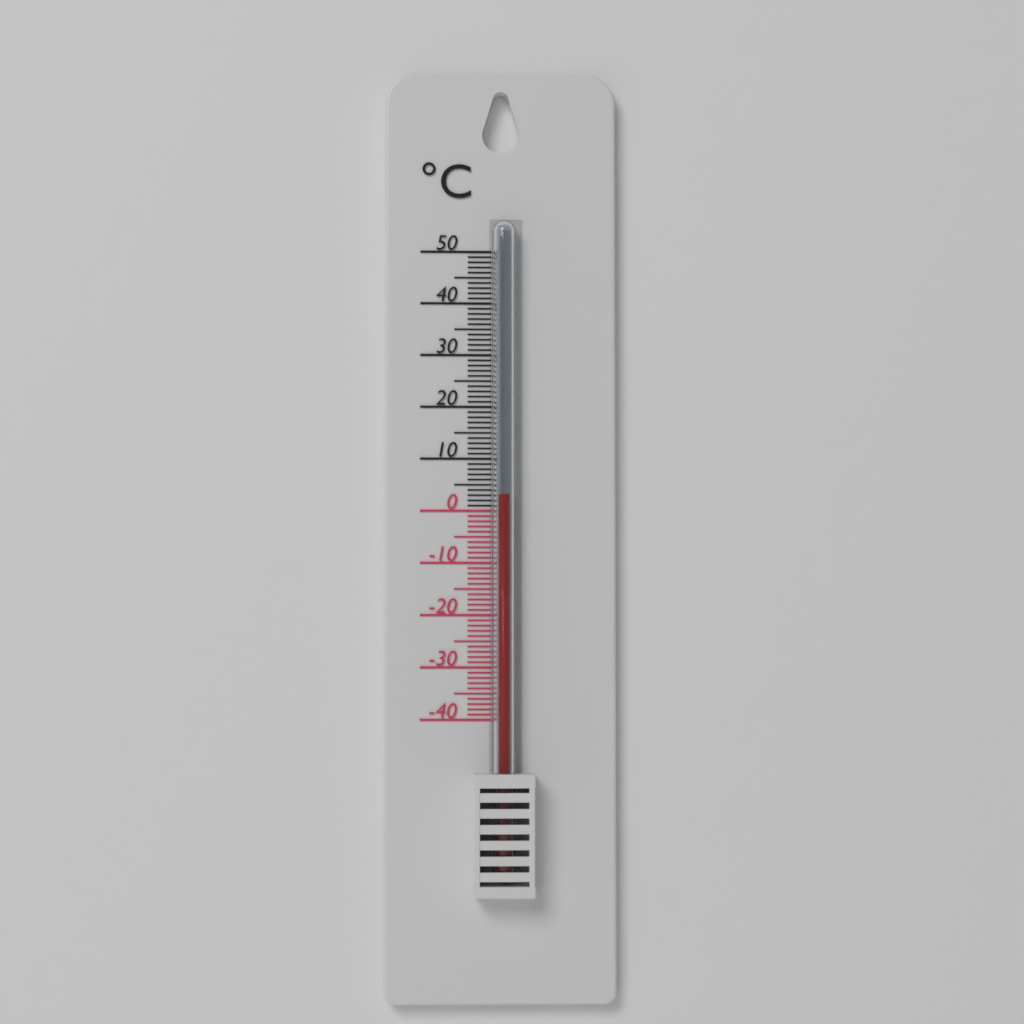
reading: 3 °C
